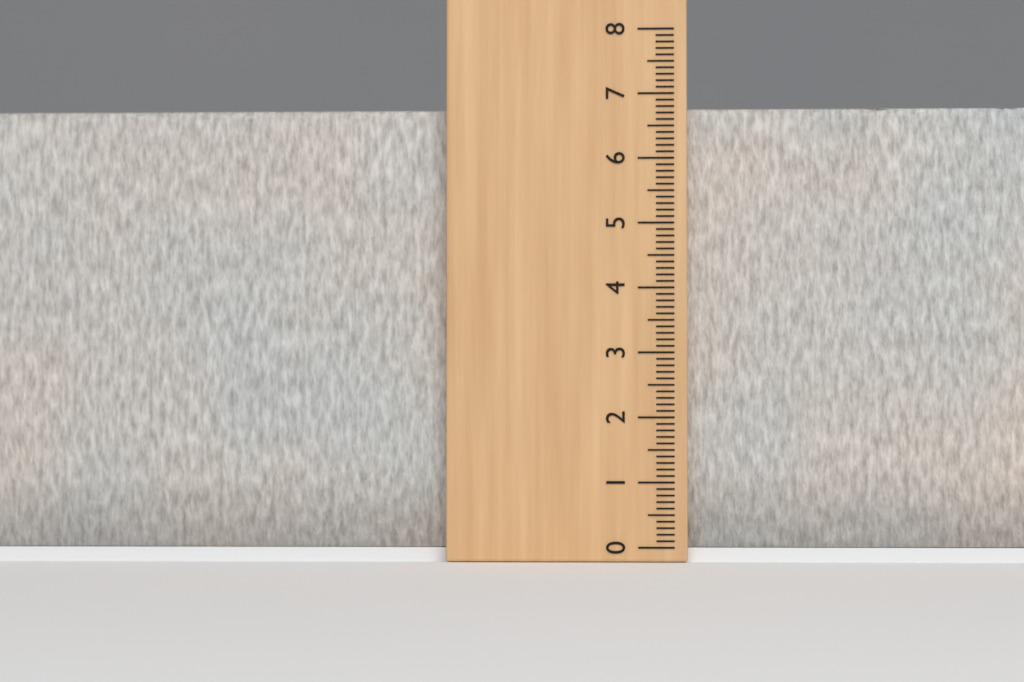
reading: 6.8 (no unit)
